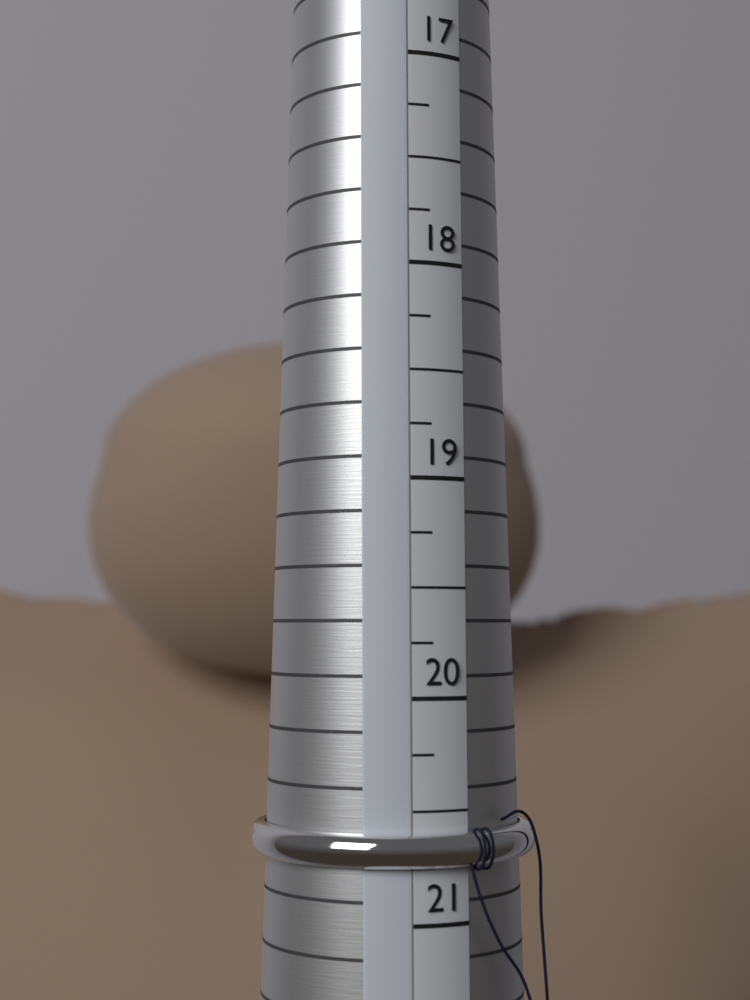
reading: 20.75 (no unit)
